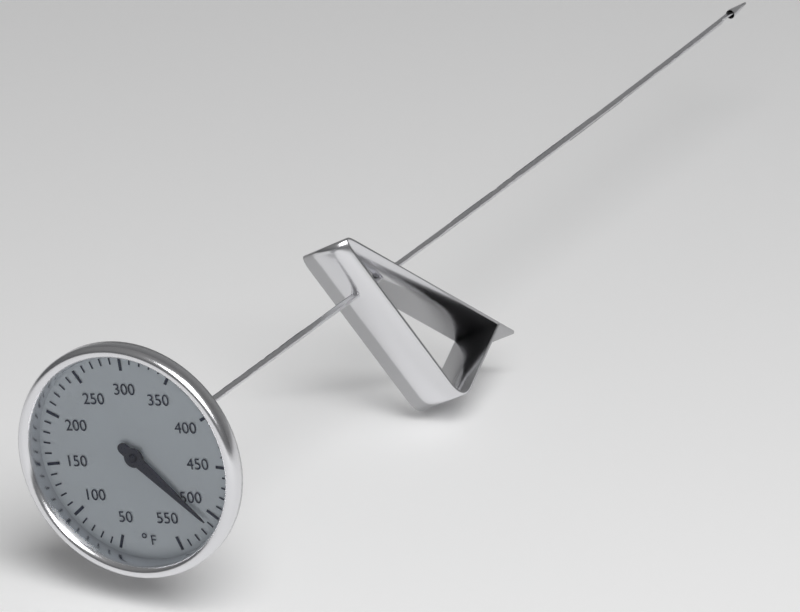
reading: 510 °F
